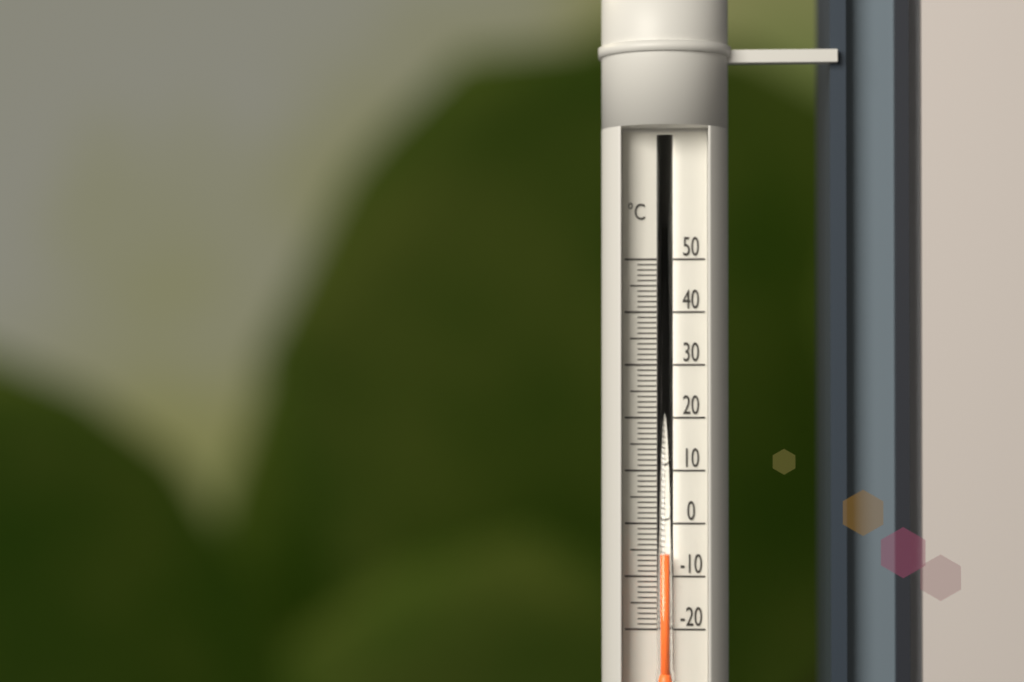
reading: -6 °C
